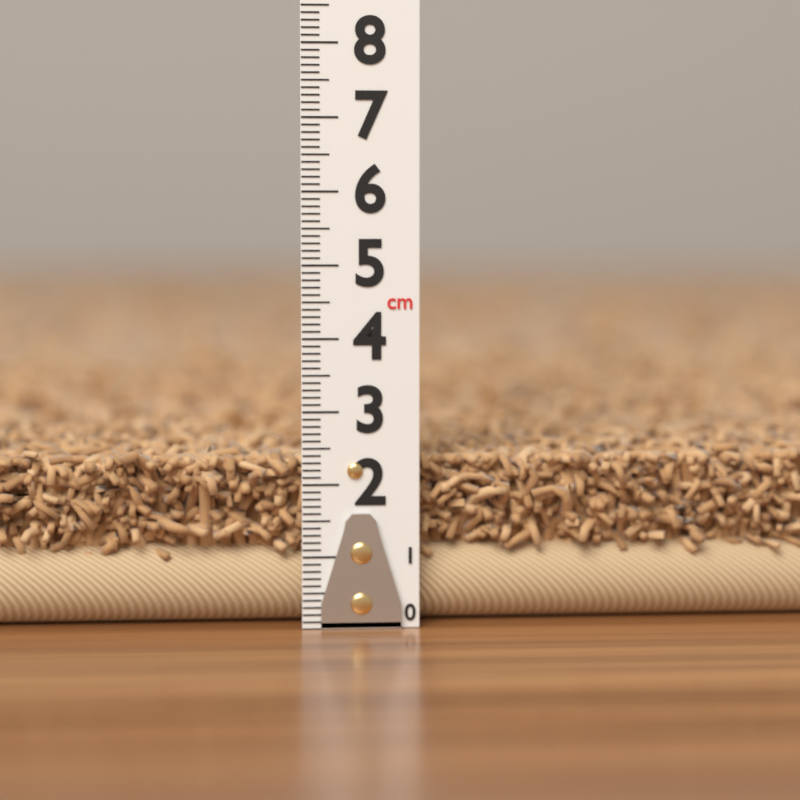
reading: 2.6 cm
